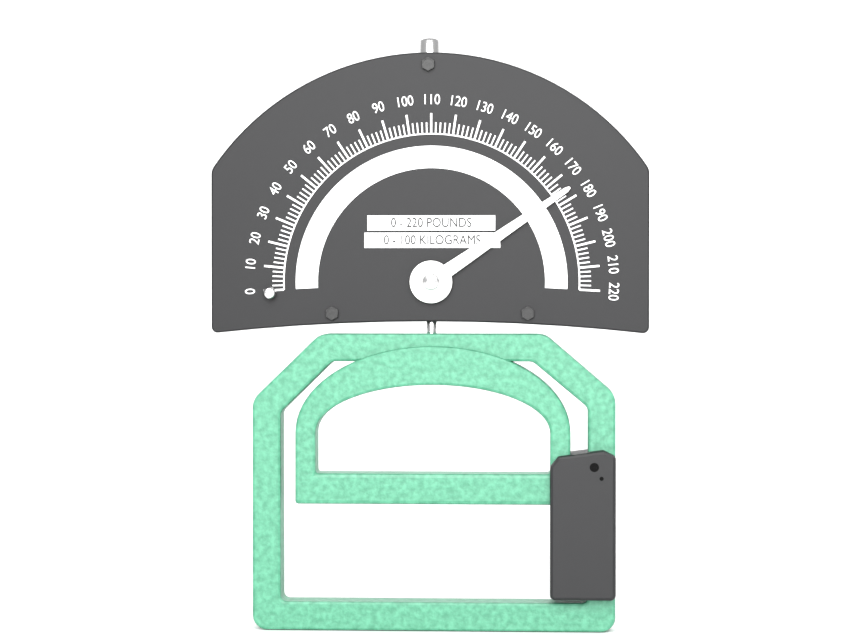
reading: 176 lb
